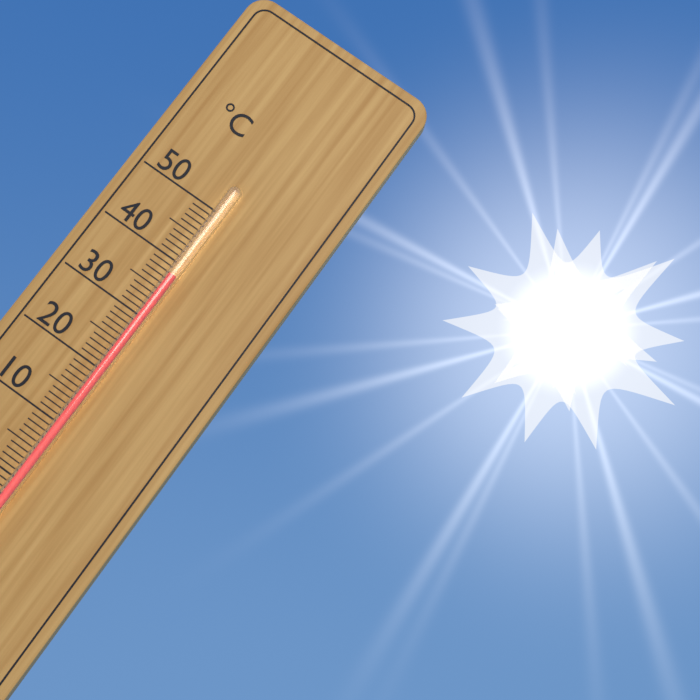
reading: 38 °C
